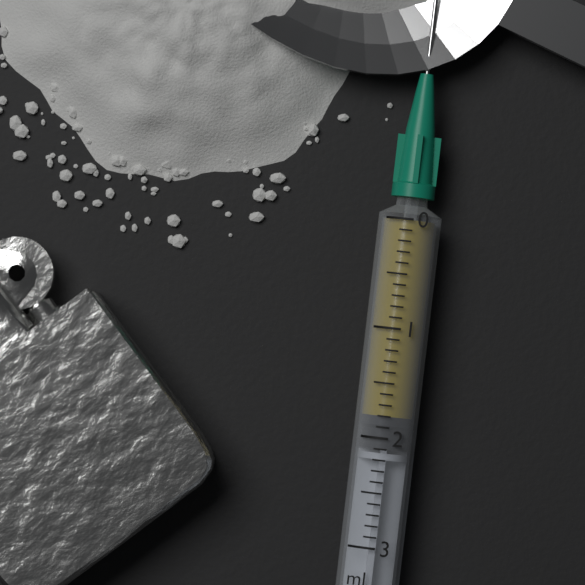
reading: 1.8 ml
